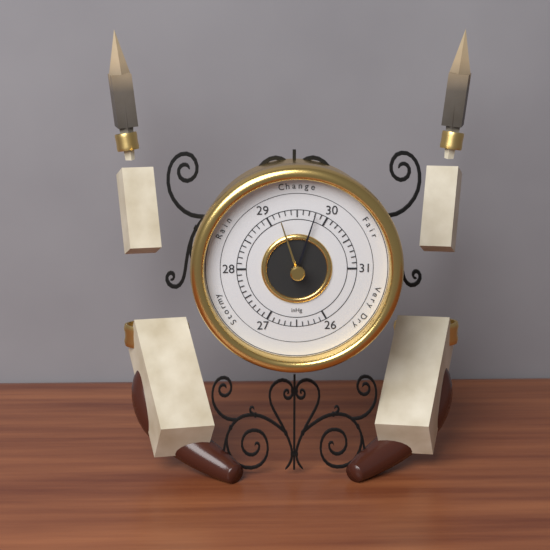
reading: 29.8 inHg
